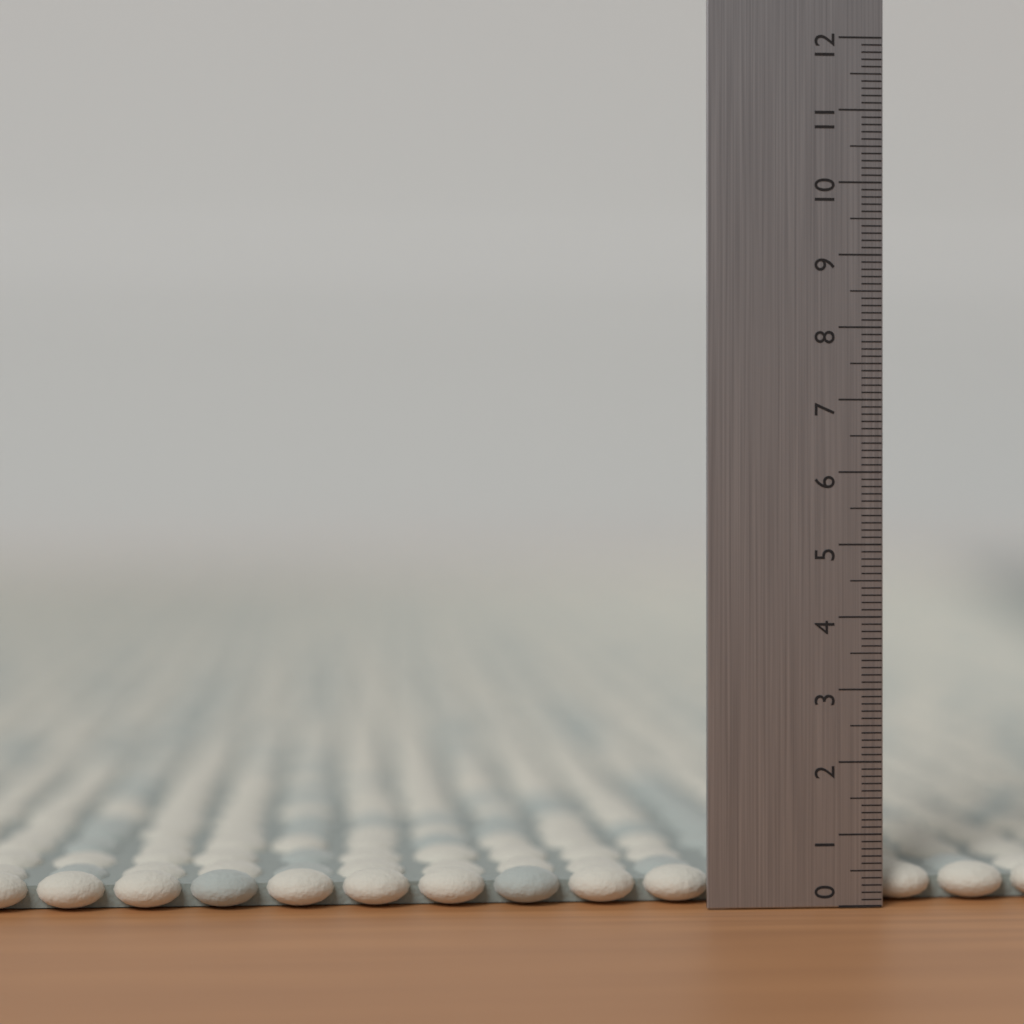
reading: 0.5 (no unit)
